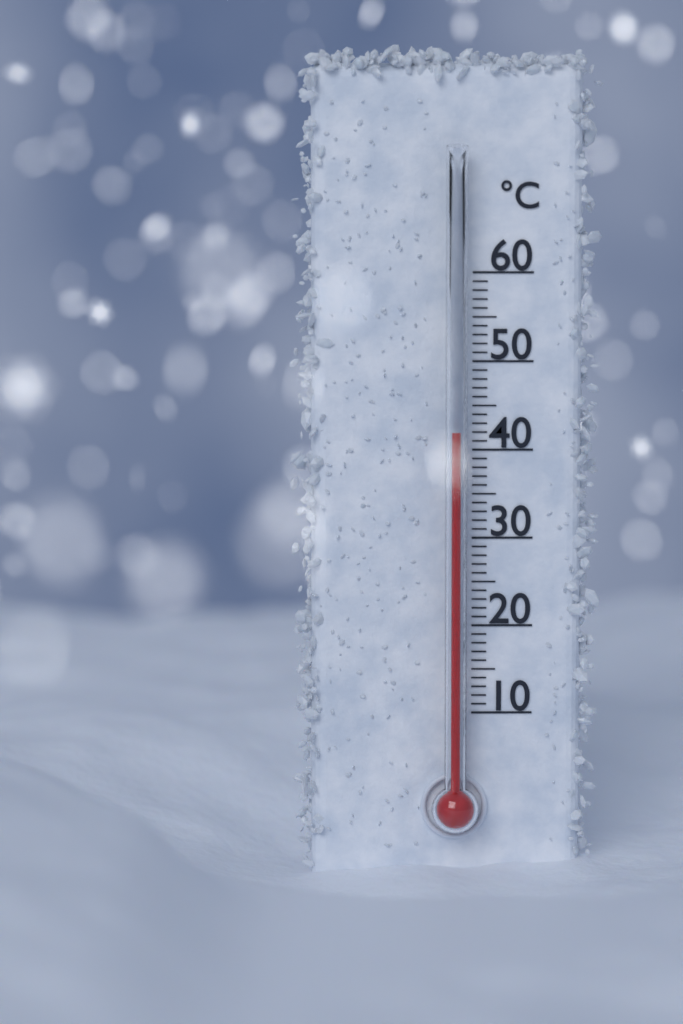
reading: 42 °C
